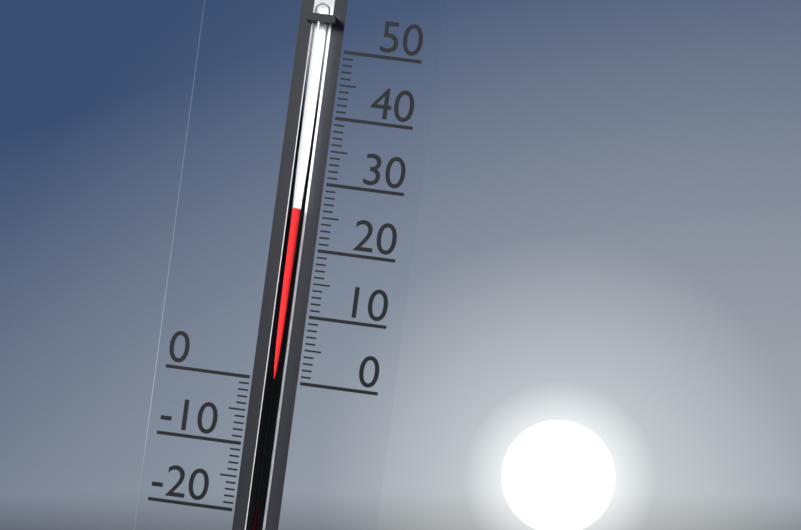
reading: 26 (no unit)
